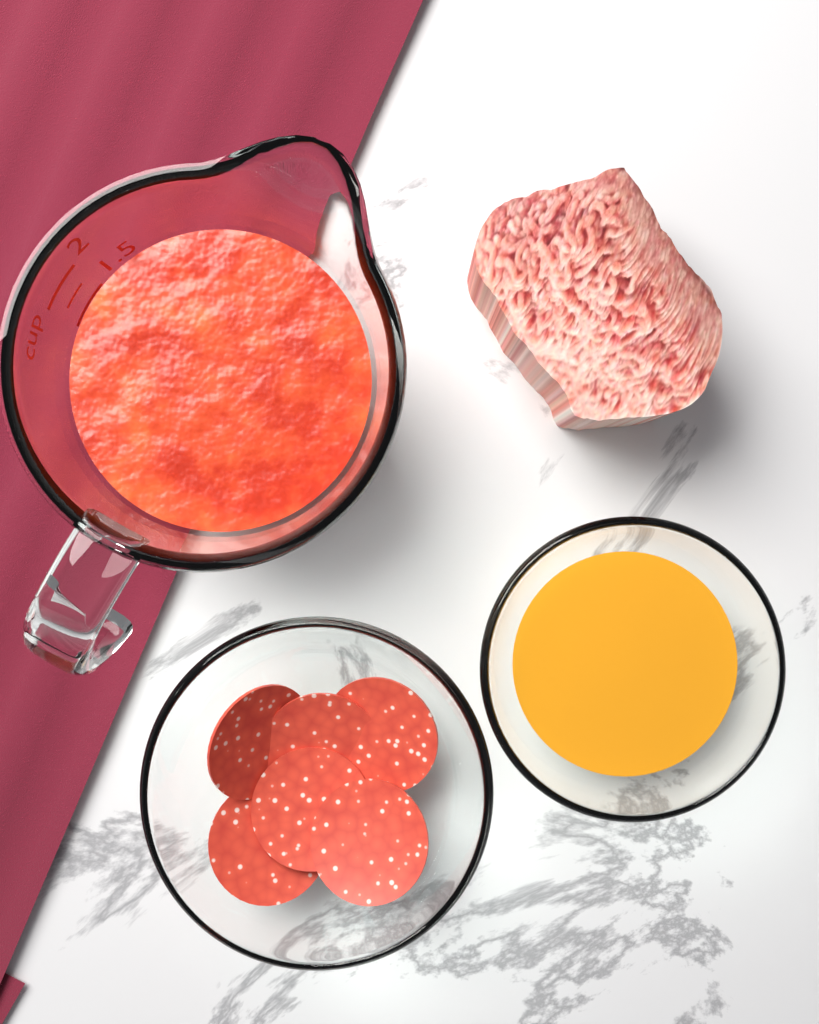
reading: 1.50 cup
